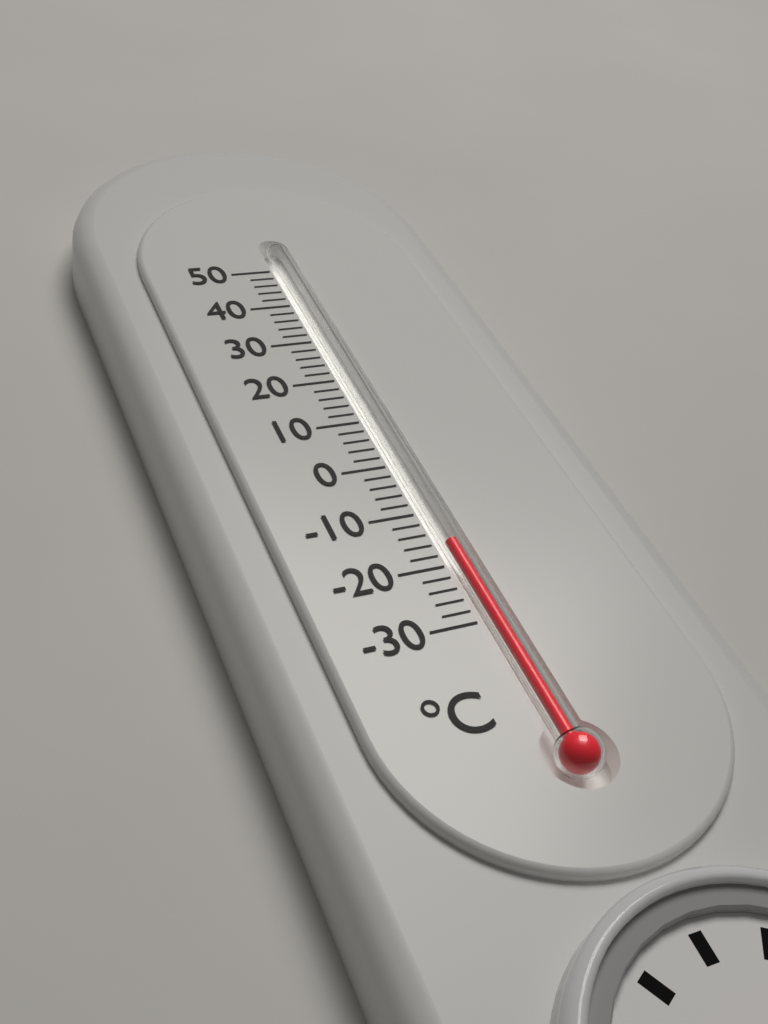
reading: -16 °C
